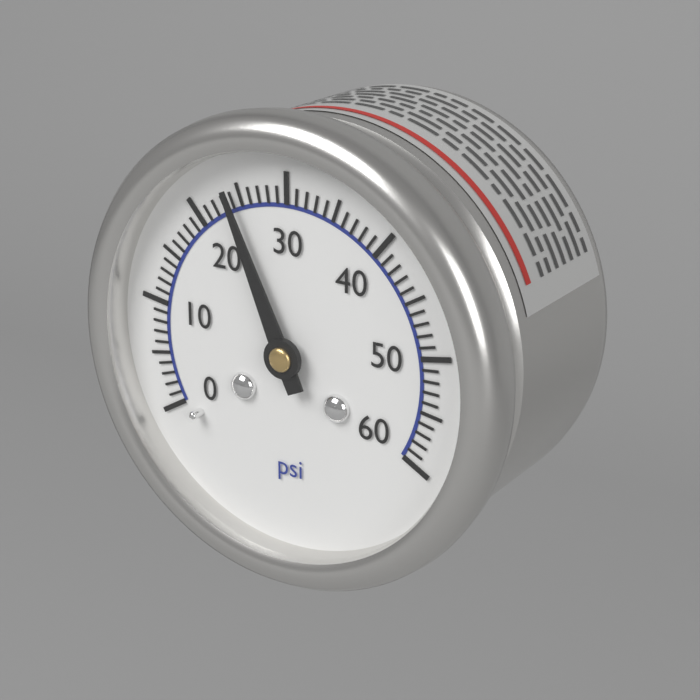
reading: 24 psi
